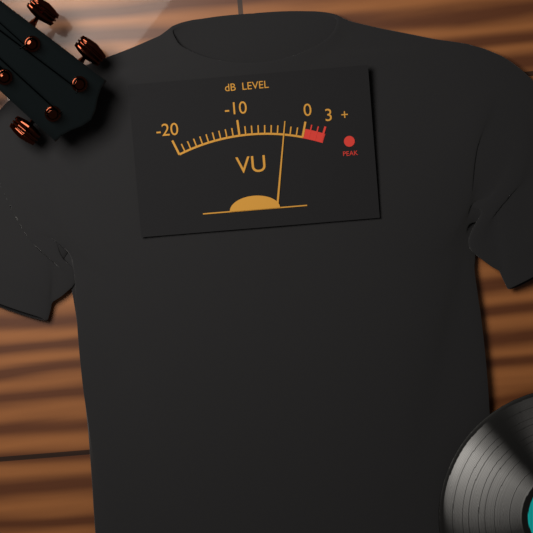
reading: -3 dB
